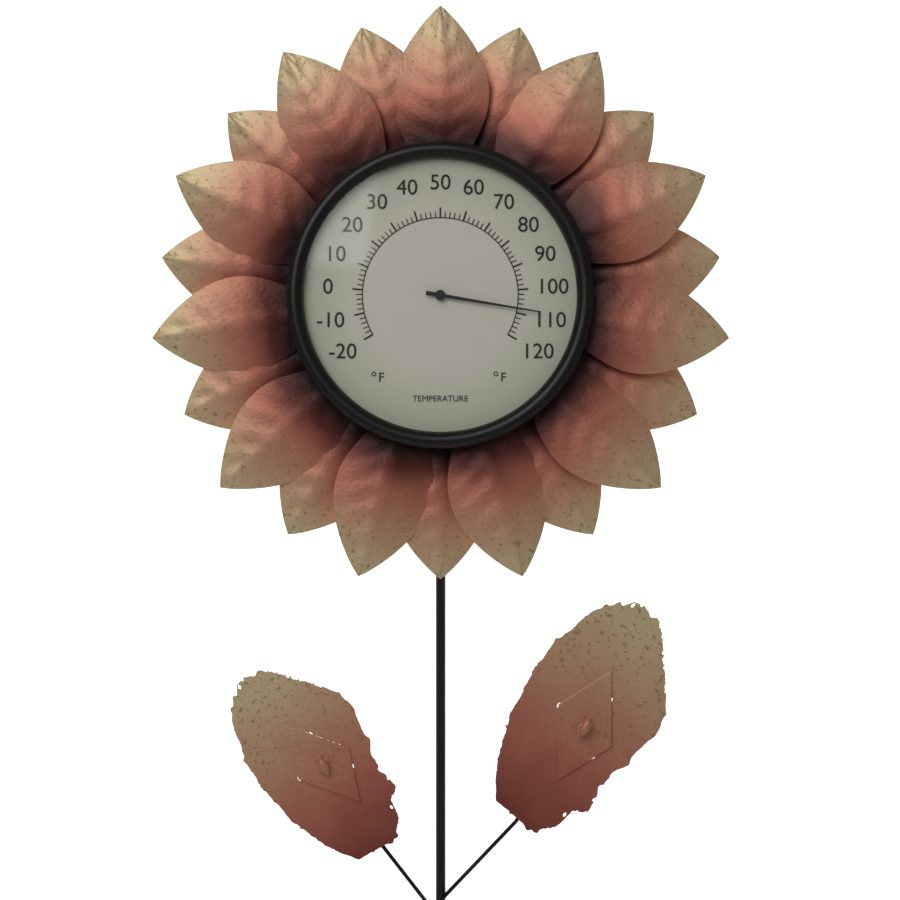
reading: 108 °F
